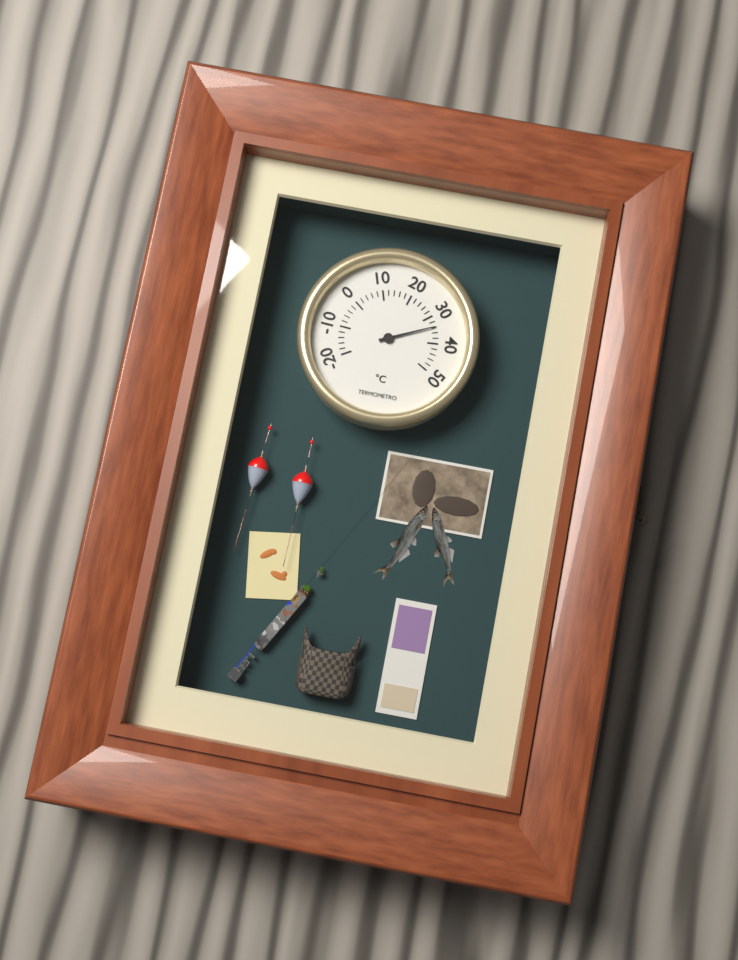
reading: 34 °C
